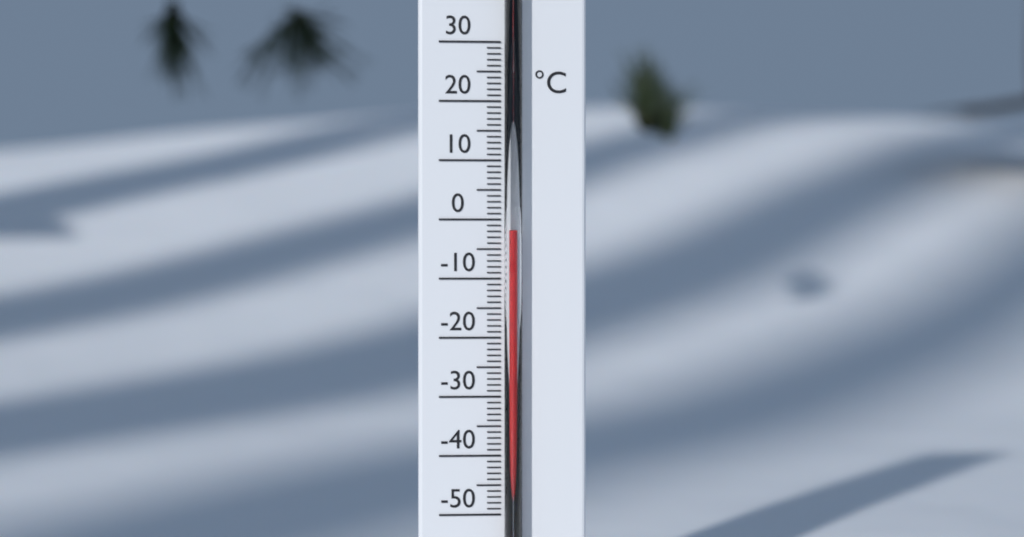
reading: -2 °C
